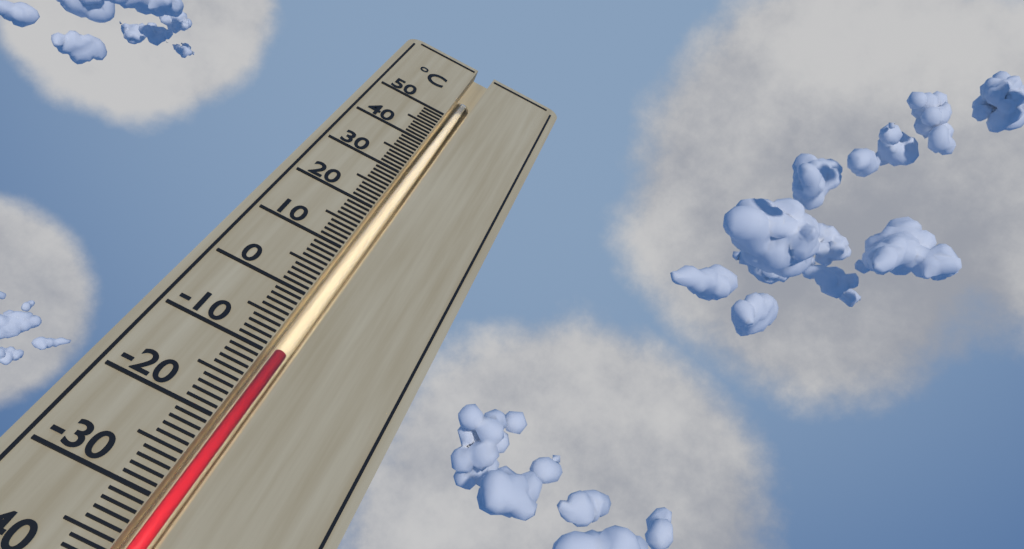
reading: -9 °C
